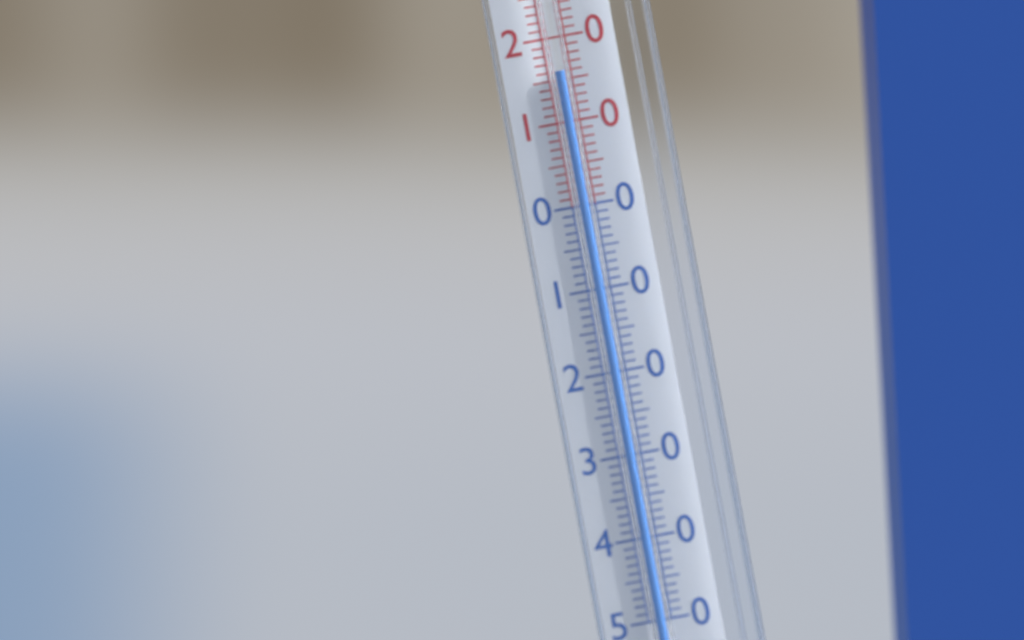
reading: 16 °C
